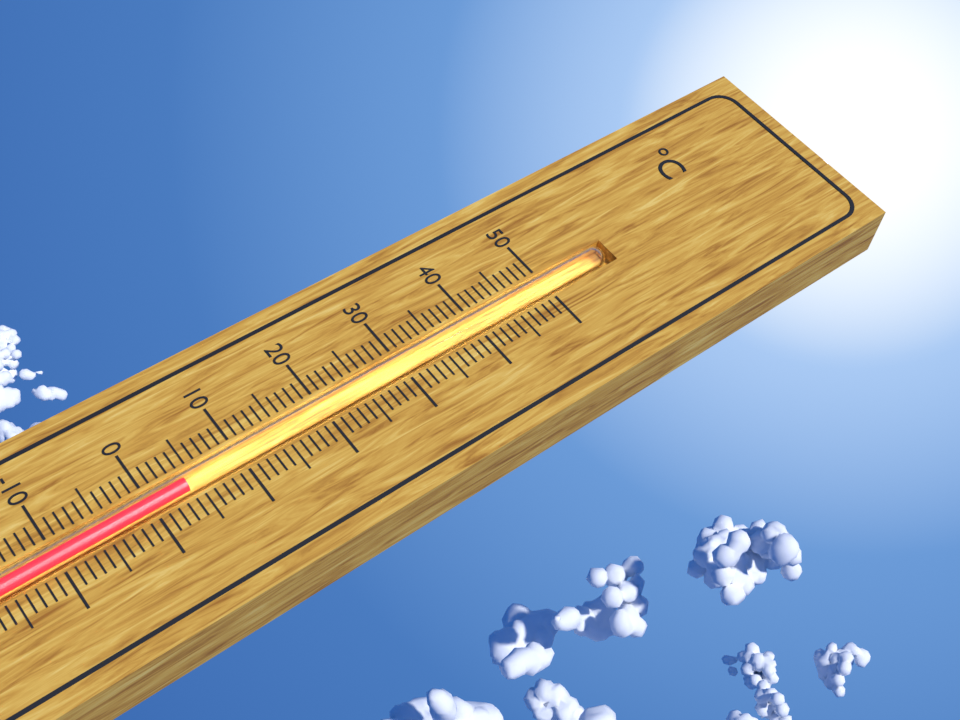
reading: 4 °C
